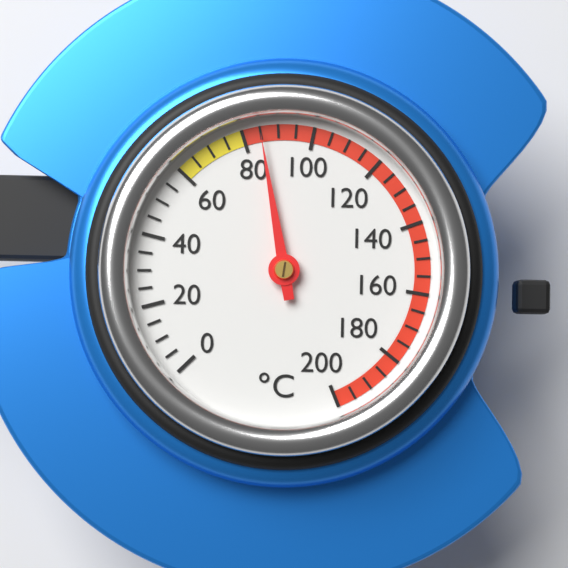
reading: 85 °C
